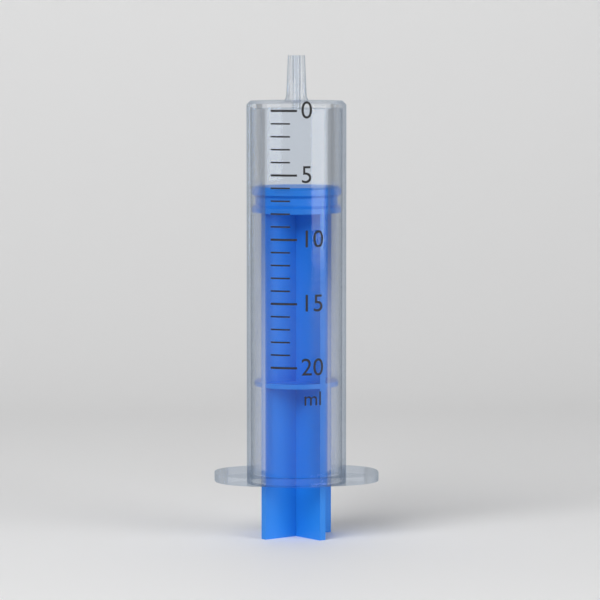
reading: 6 ml
